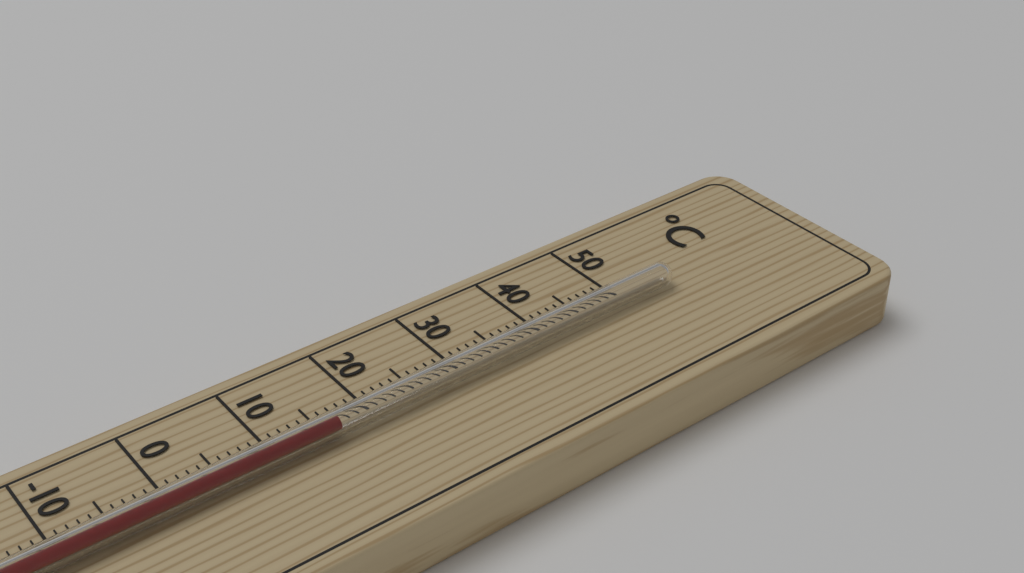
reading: 16 °C
